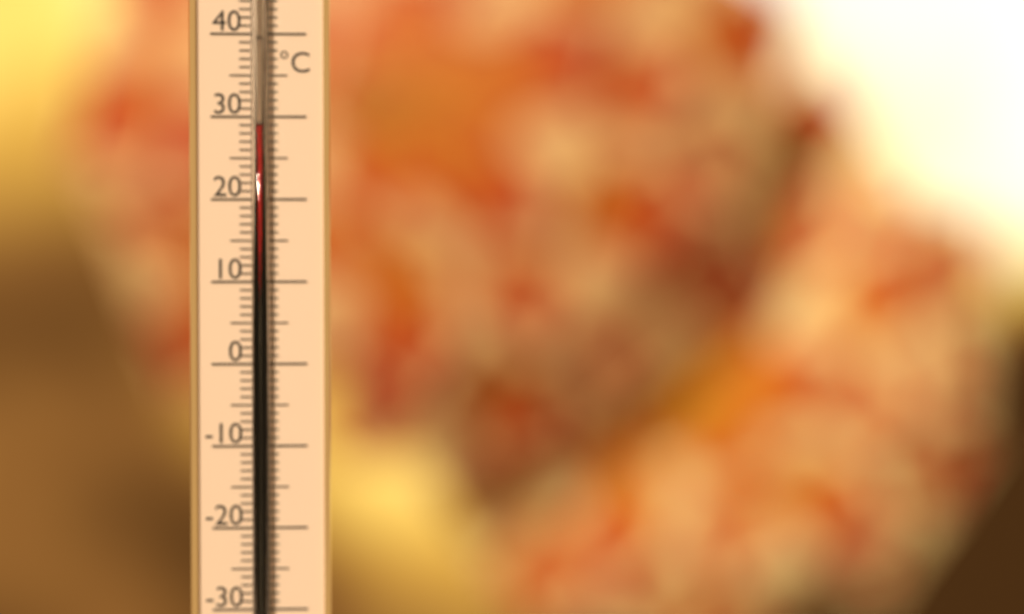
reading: 29 °C
